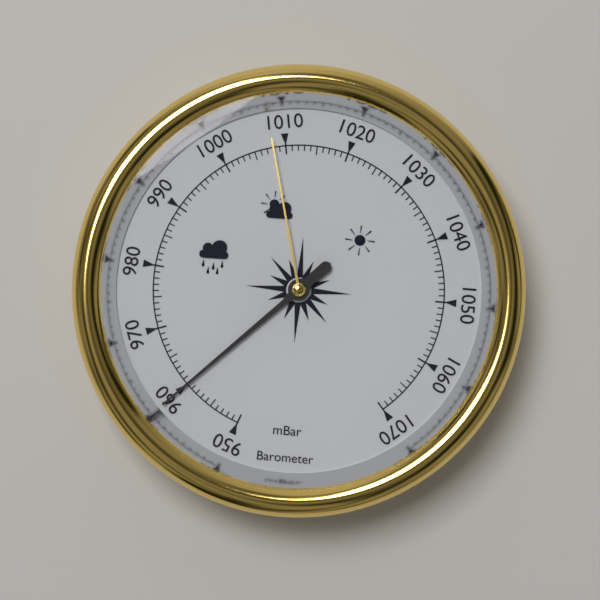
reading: 960 mbar
